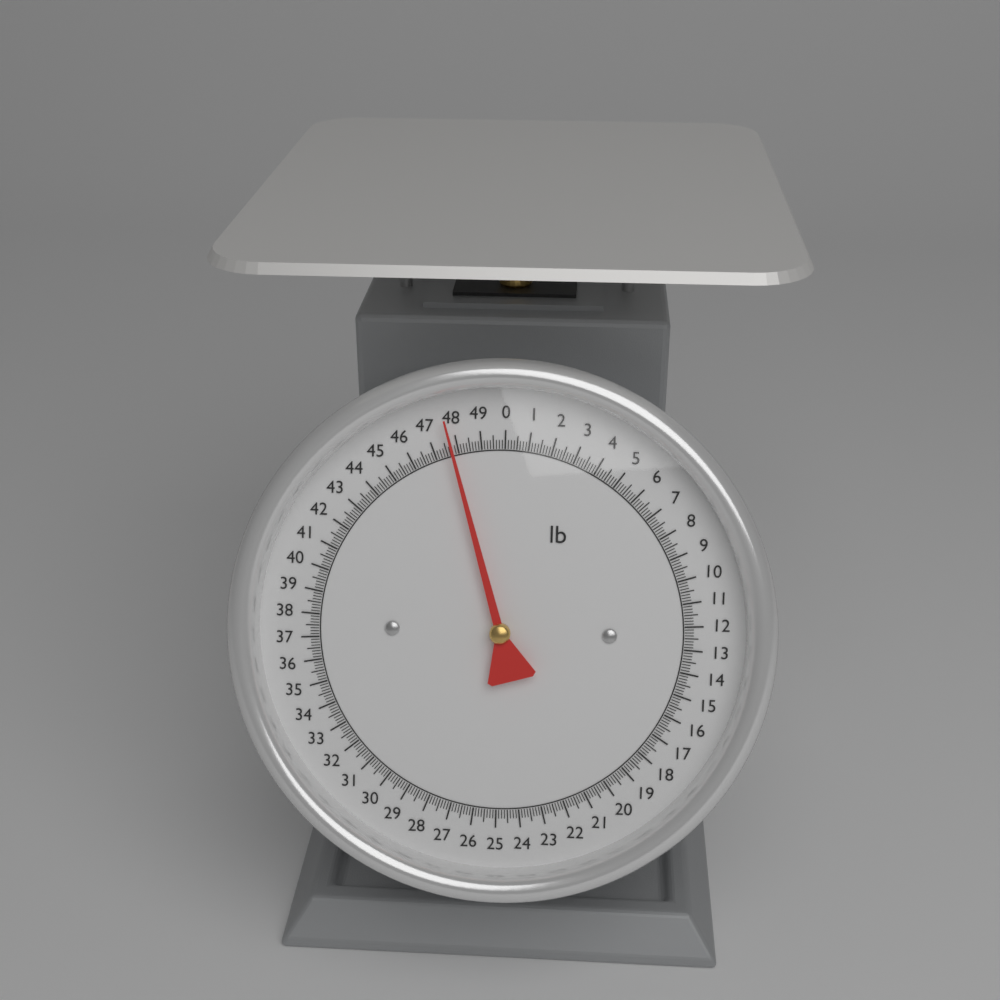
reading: 47.750 lb
